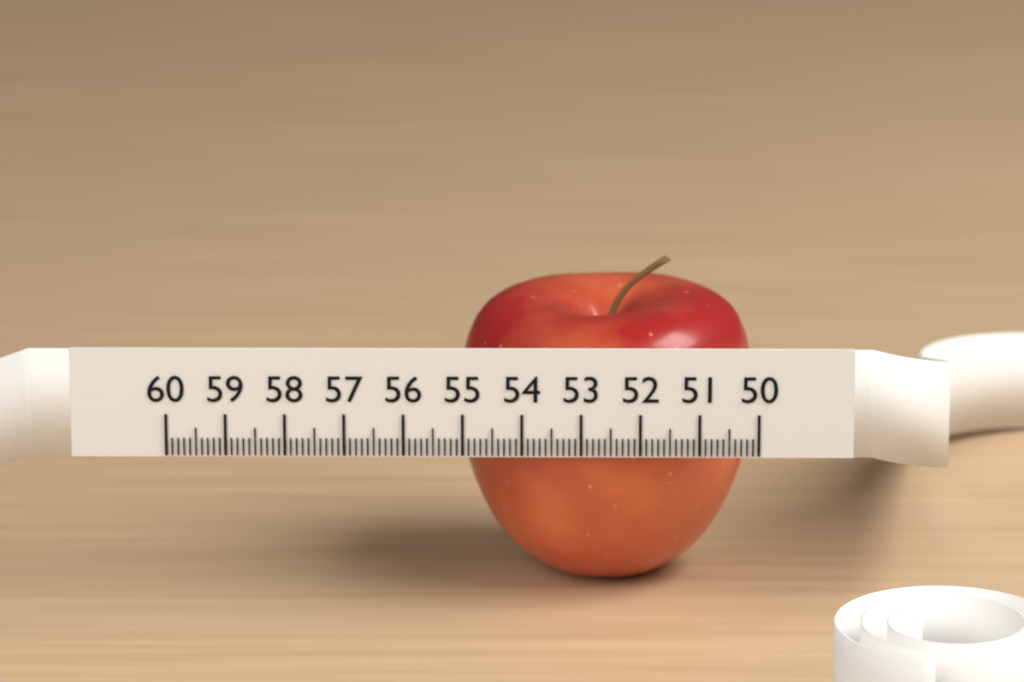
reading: 55.1 (no unit)
